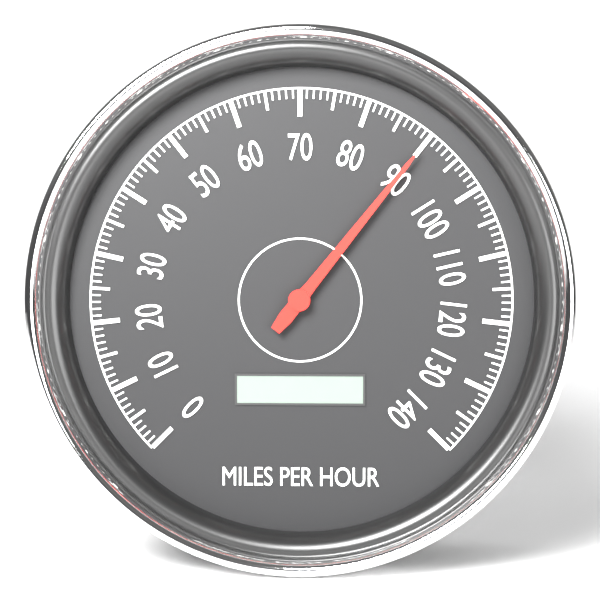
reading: 90 mph
